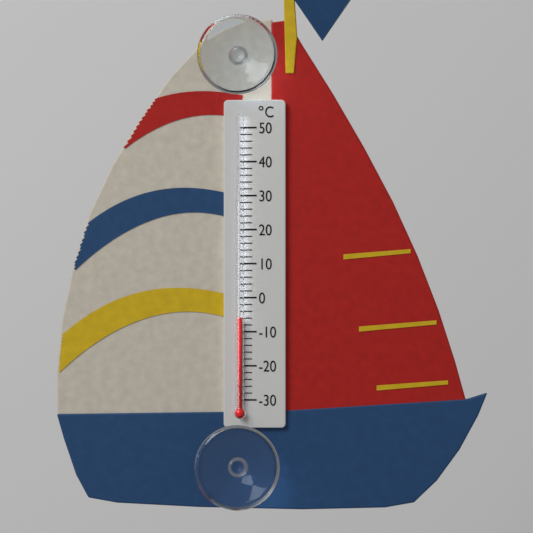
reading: -6 °C
